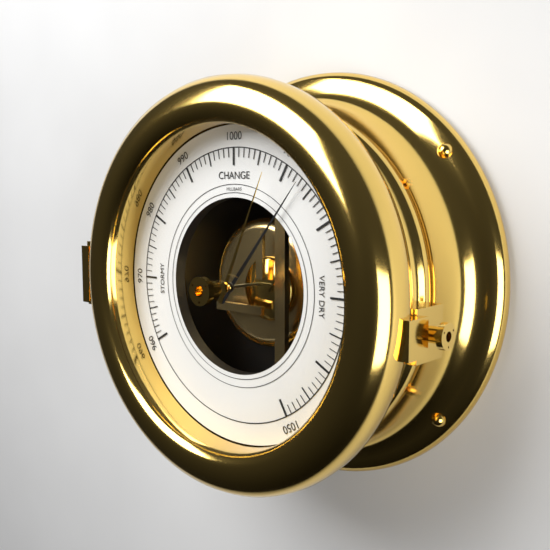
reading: 1013 mbar
